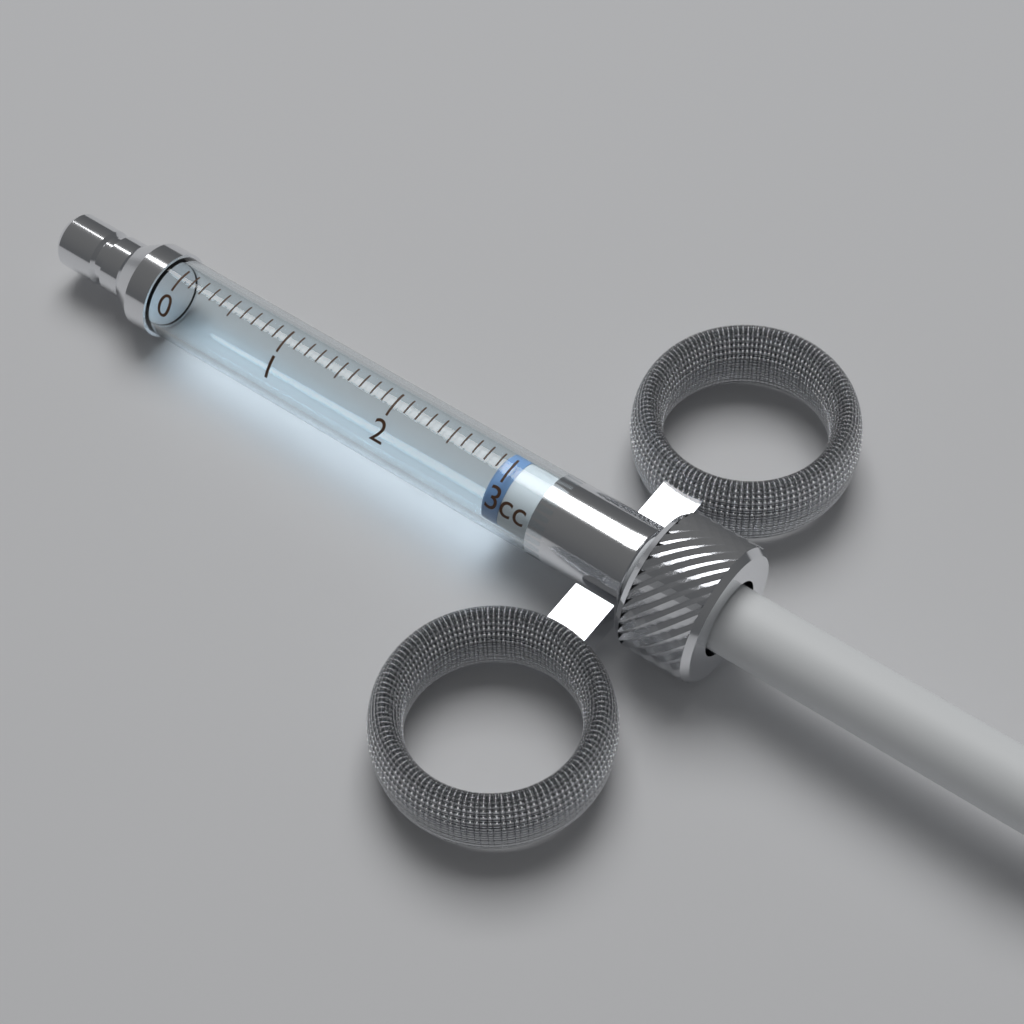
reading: 2.9 cc
